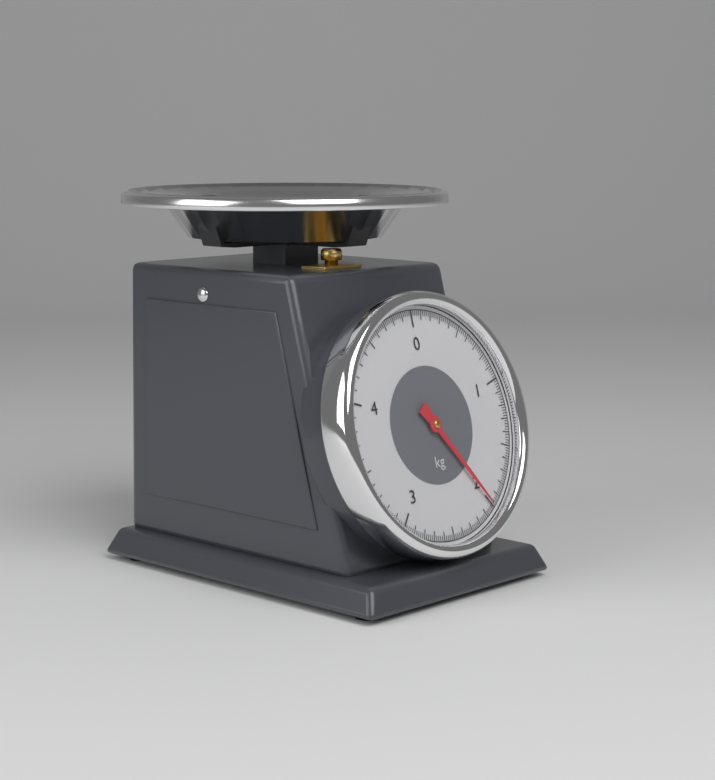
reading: 2.00 kg
